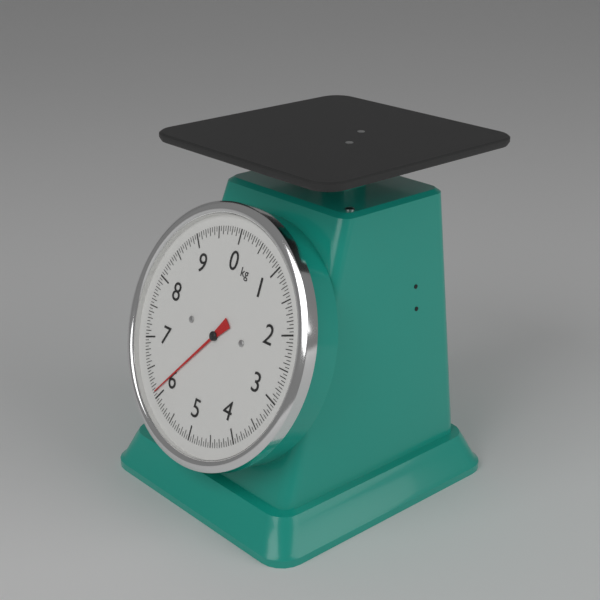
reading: 6.10 kg
